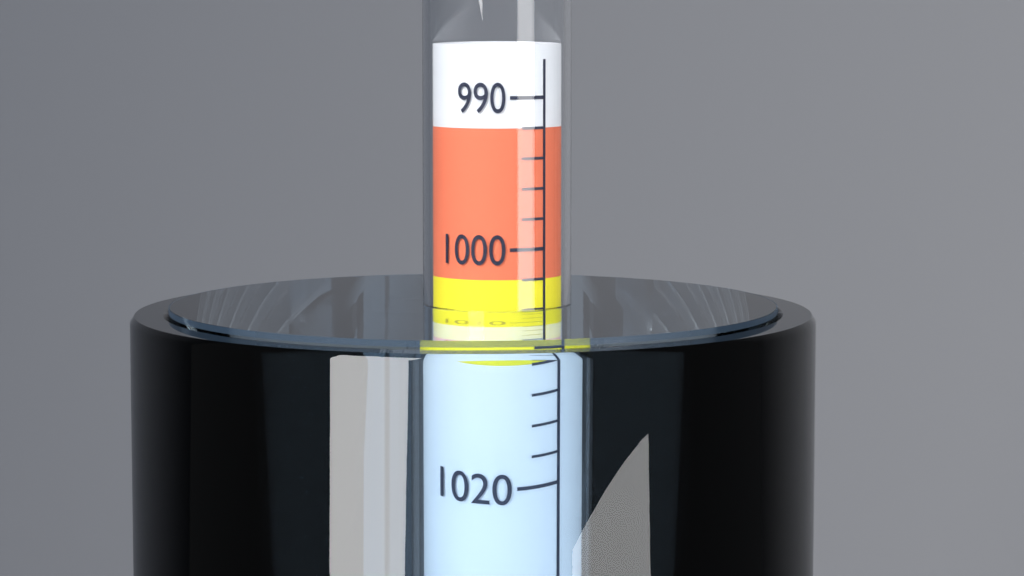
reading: 1004 (no unit)
